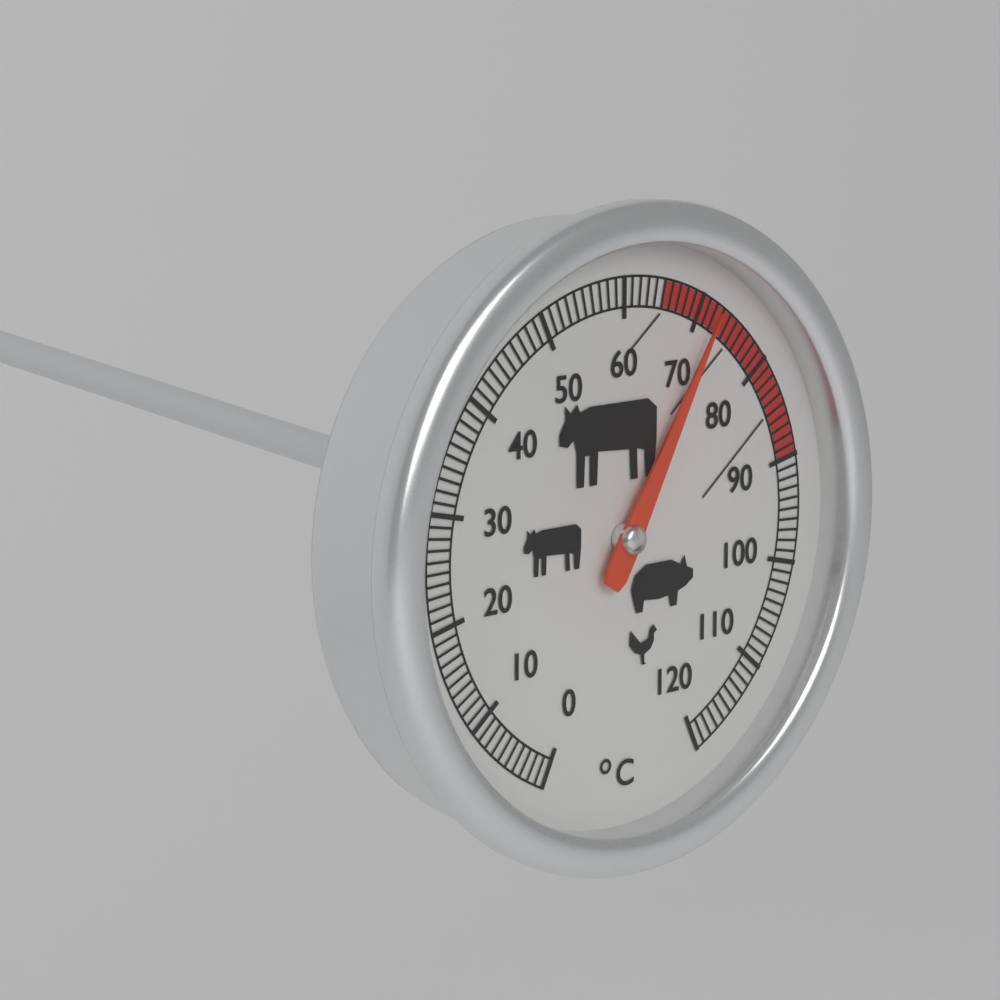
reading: 72 °C
